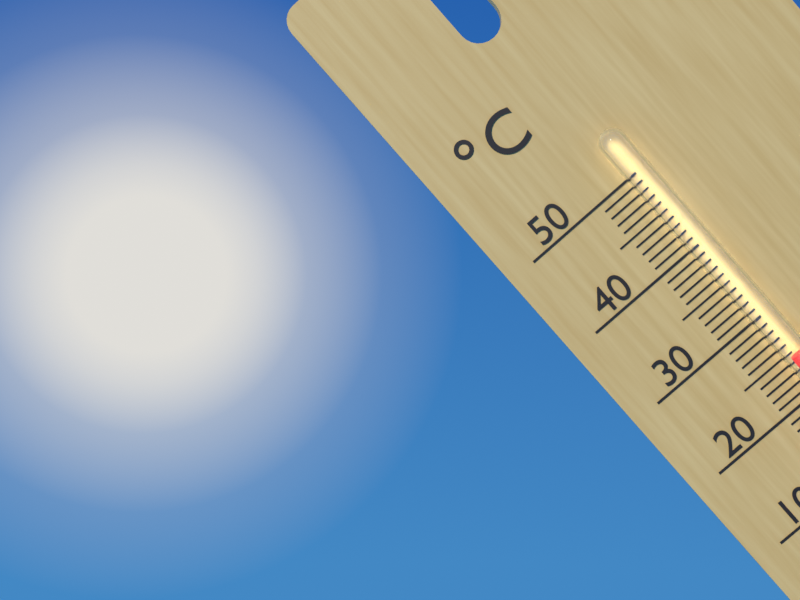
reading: 25 °C
